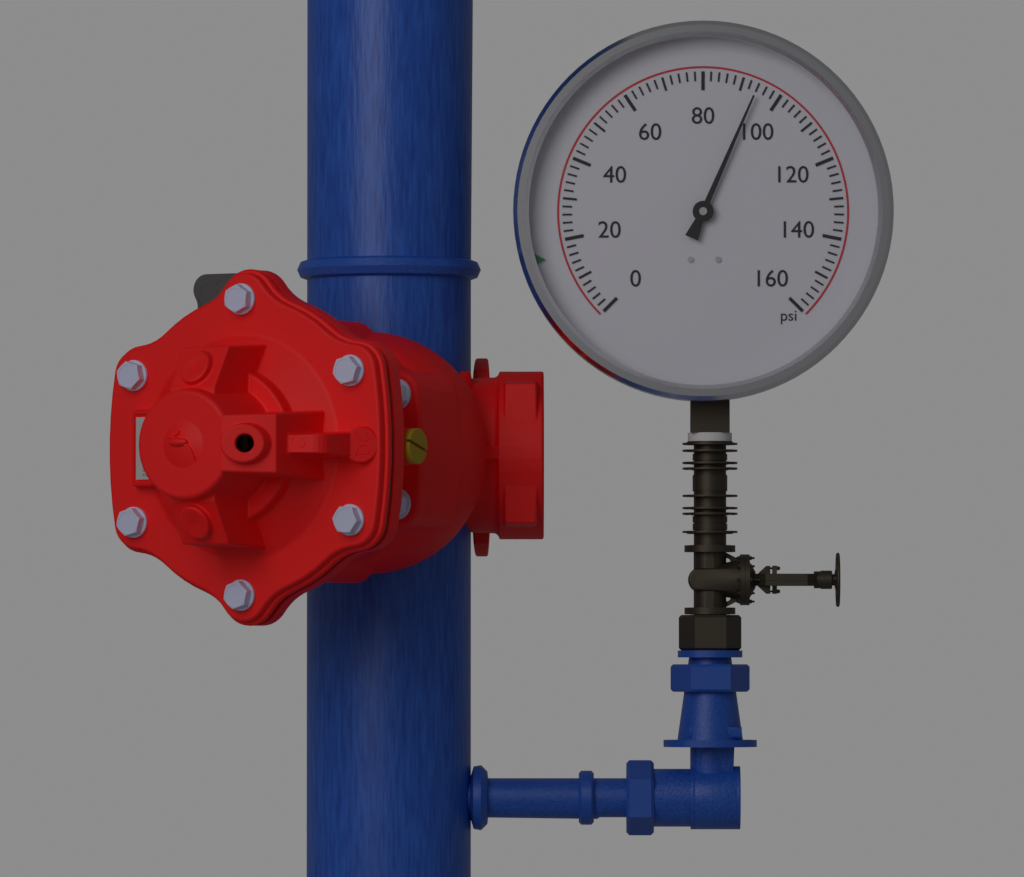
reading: 94 psi
